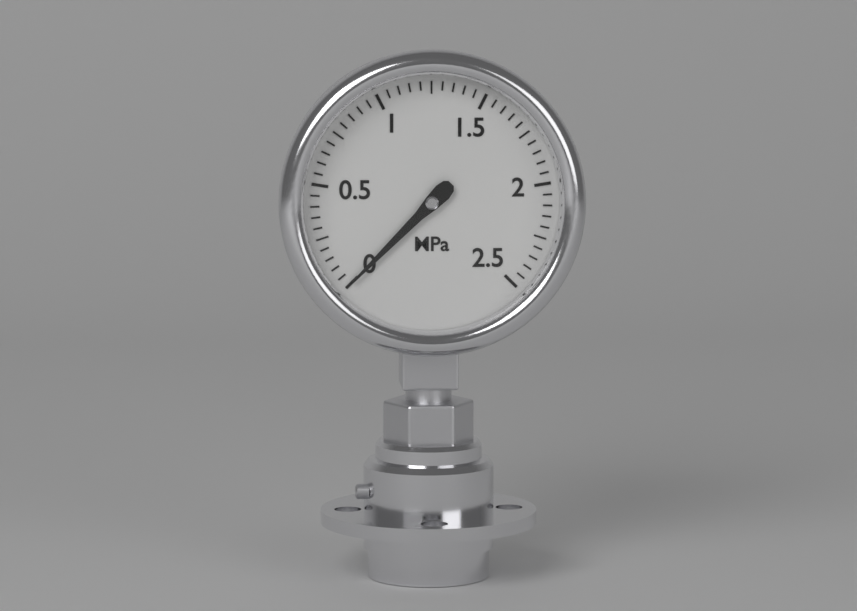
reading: 0.00 MPa
